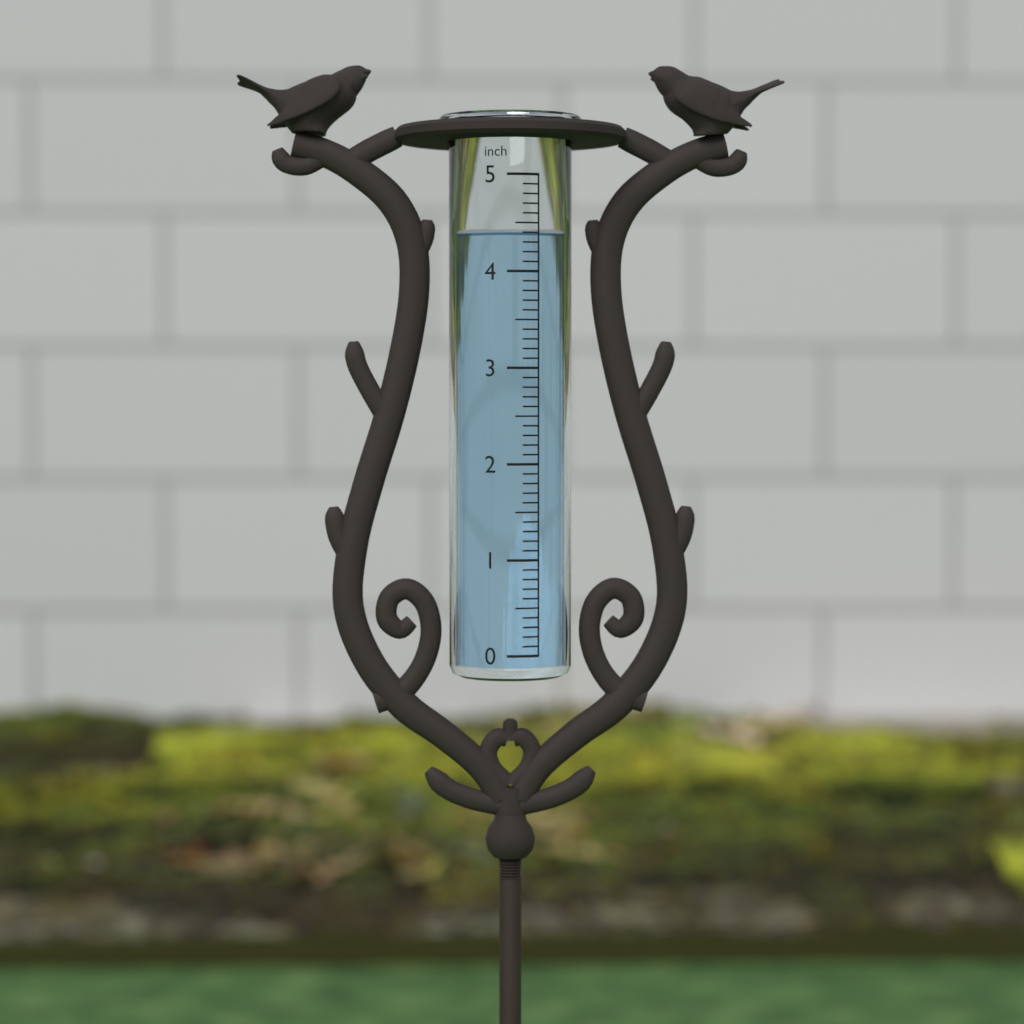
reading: 4.4 inch
